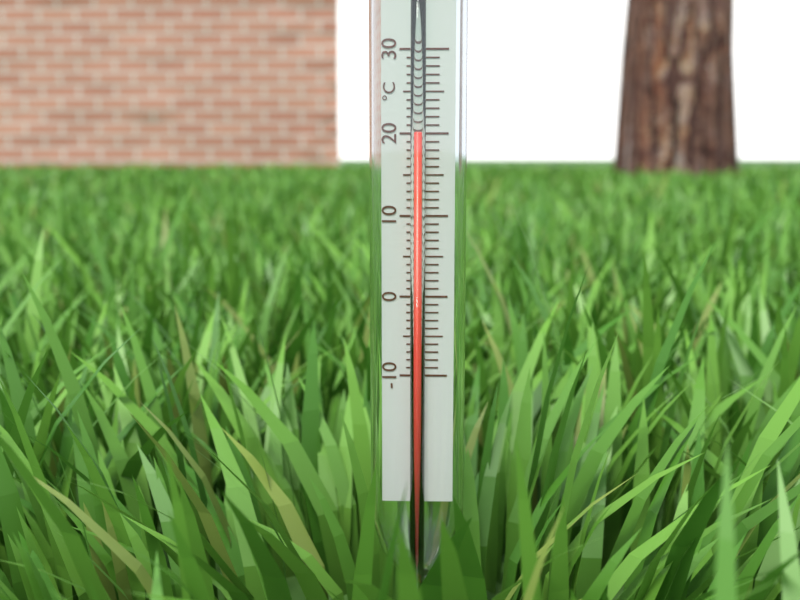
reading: 20 °C
